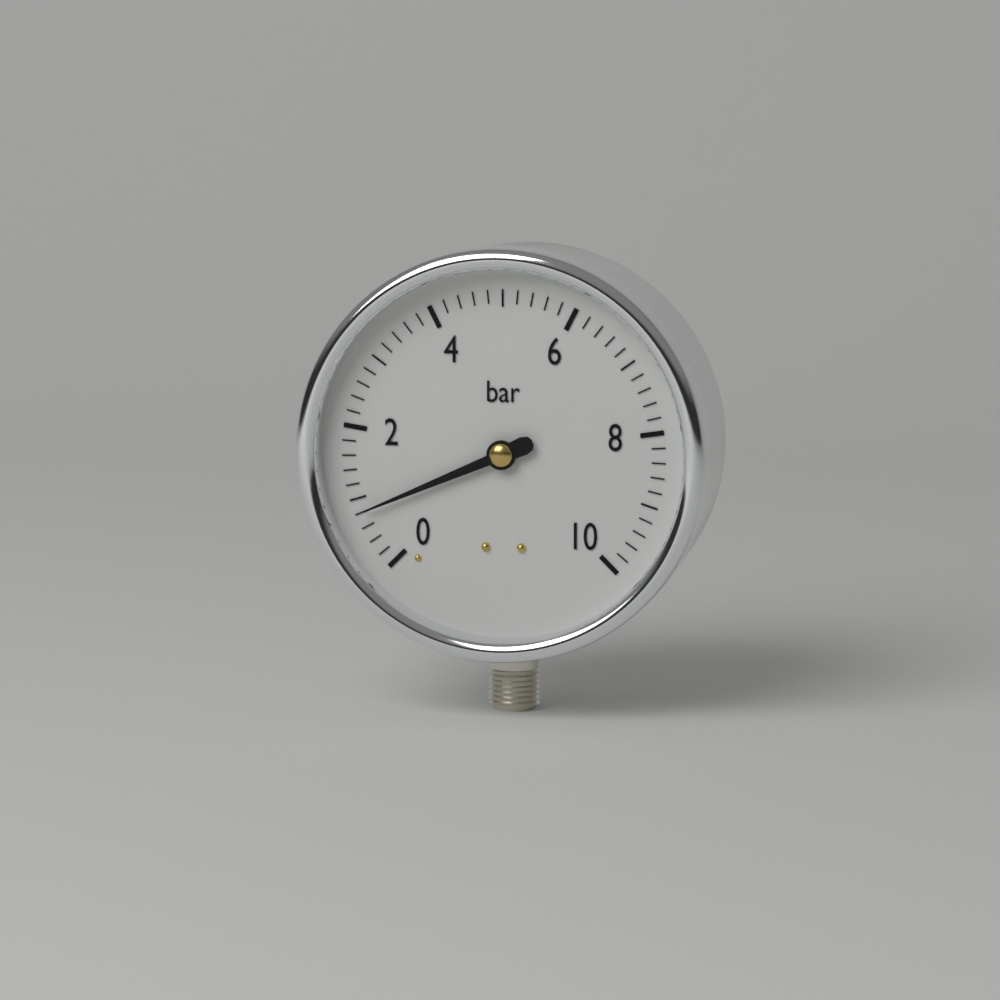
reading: 0.8 bar
